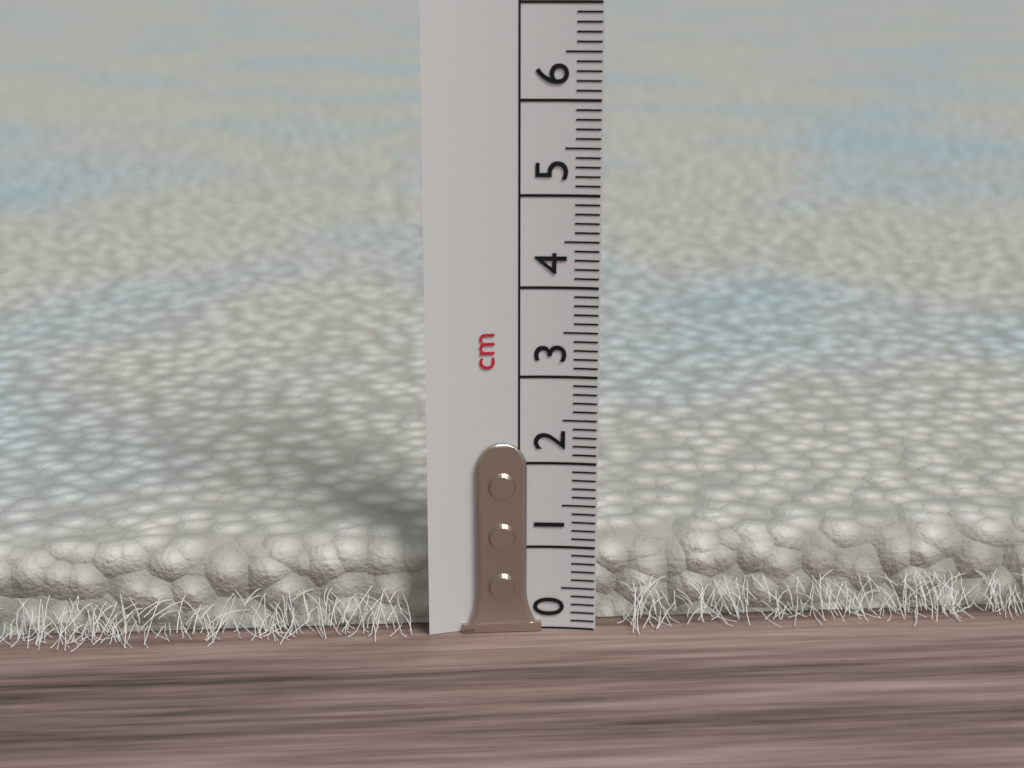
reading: 1.0 cm
